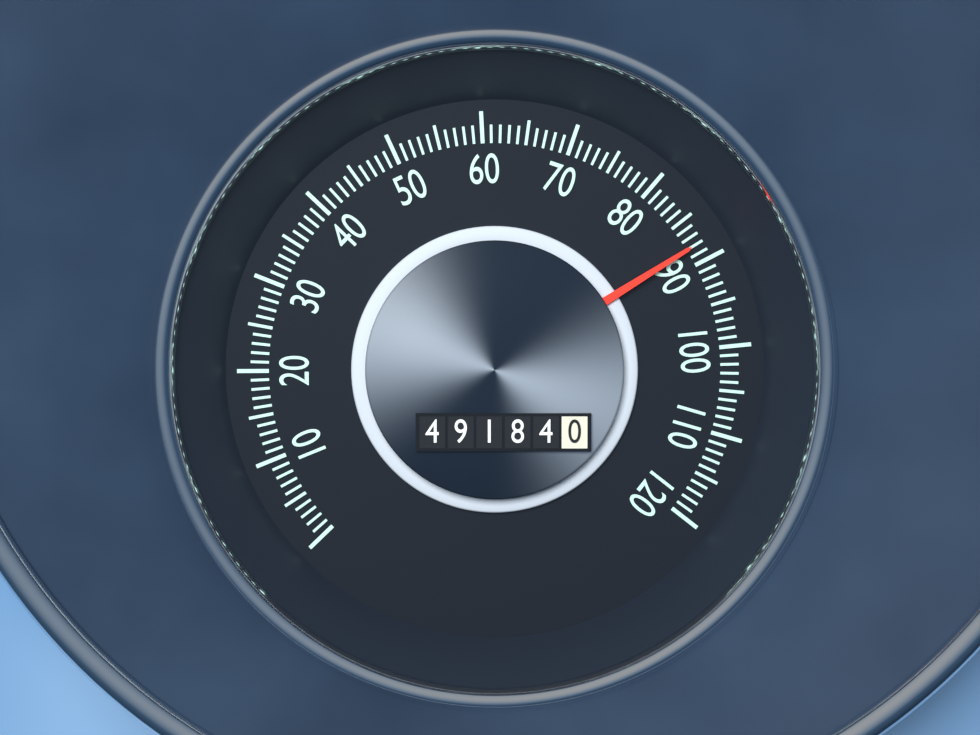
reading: 88 (no unit)
